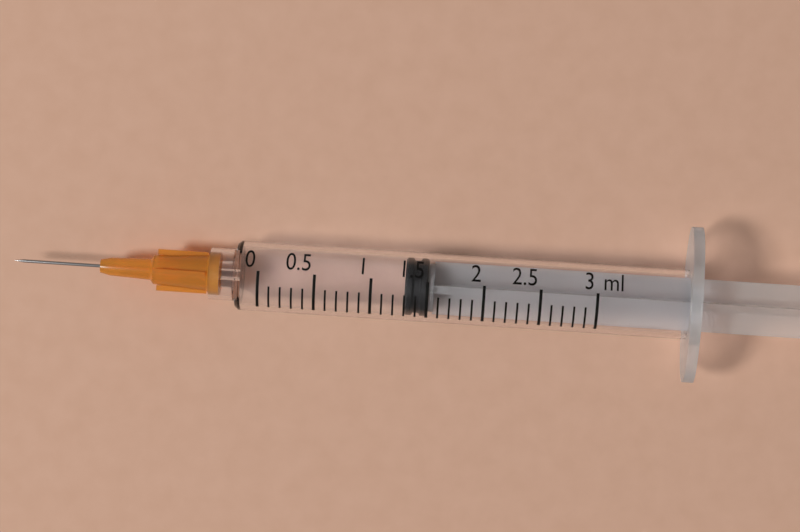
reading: 1.3 ml
